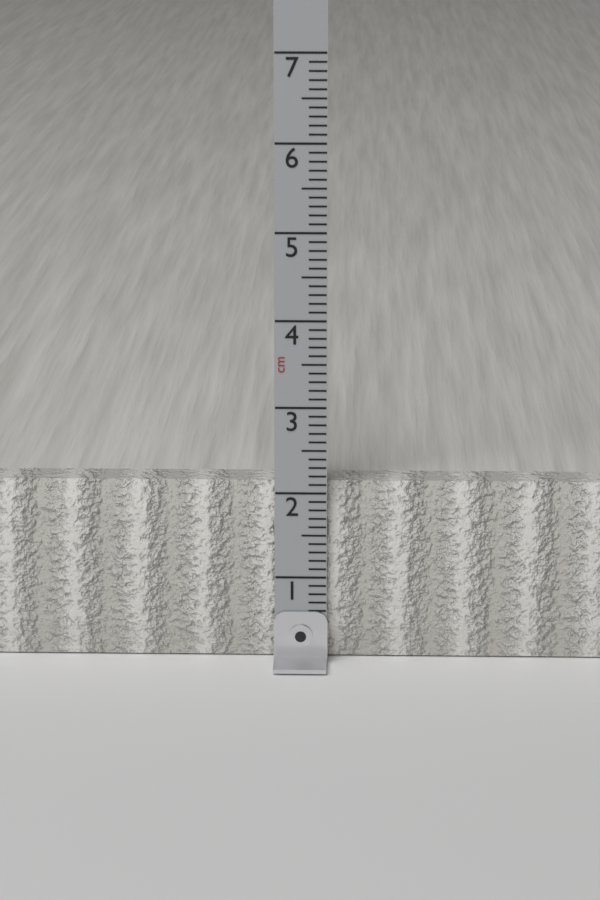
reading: 2.1 cm
